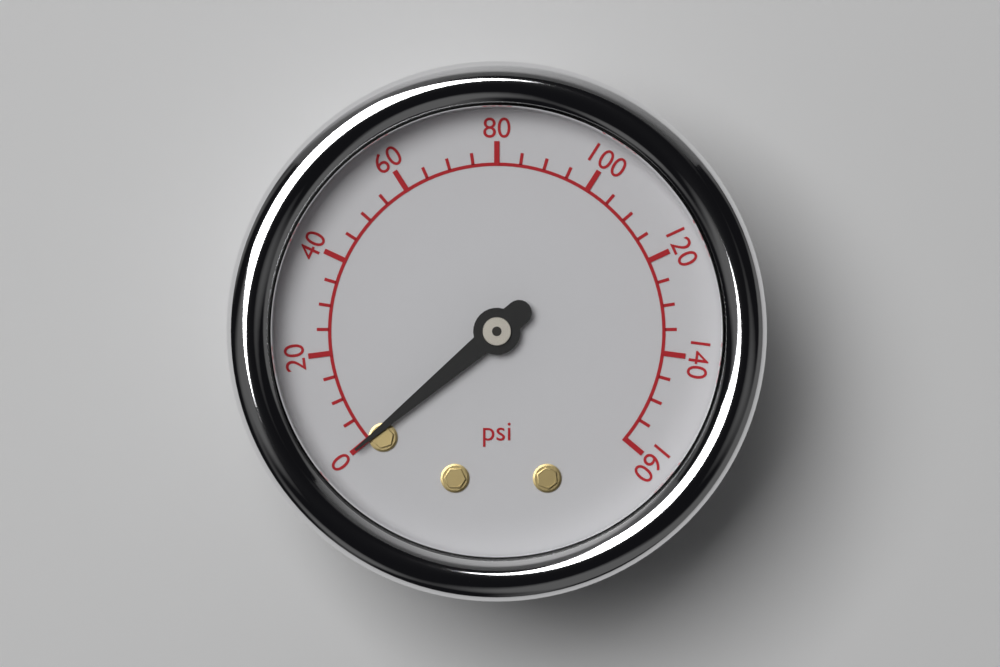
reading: 0 psi
